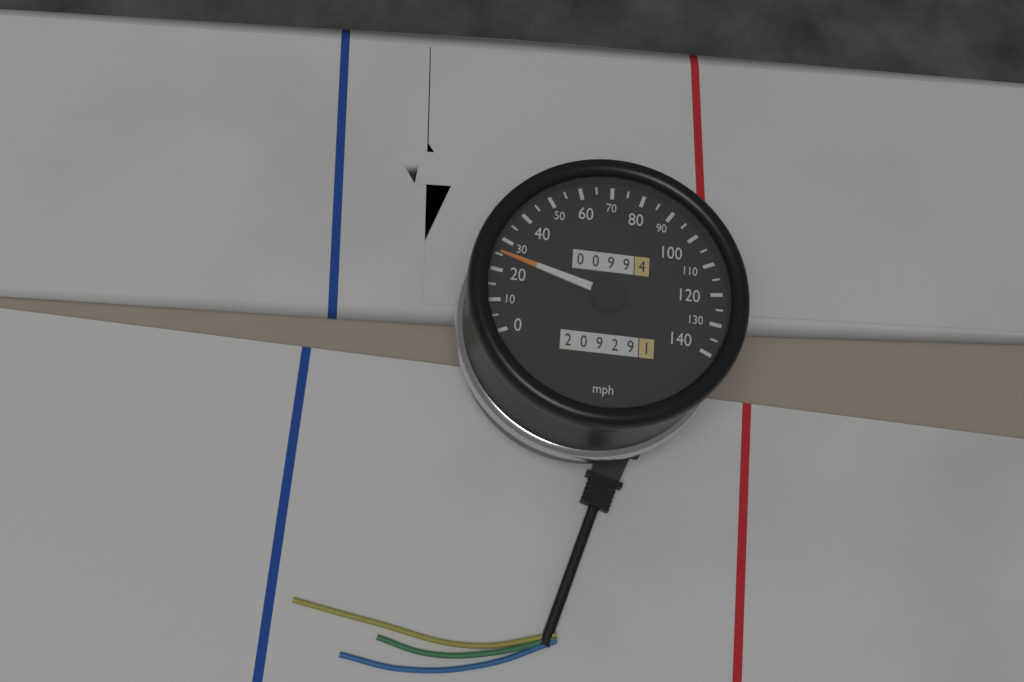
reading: 25 mph
